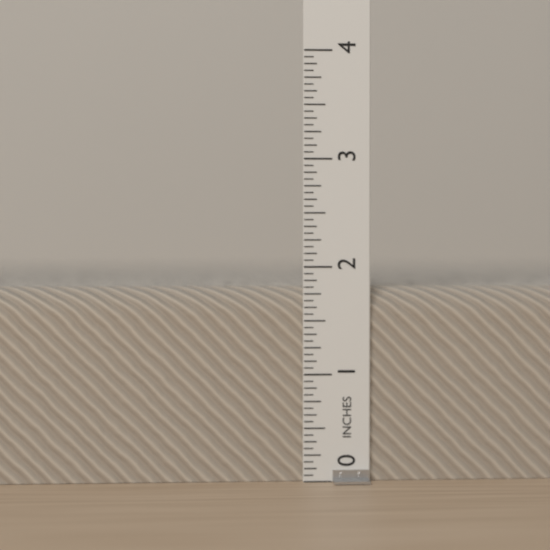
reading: 1.8125 in
